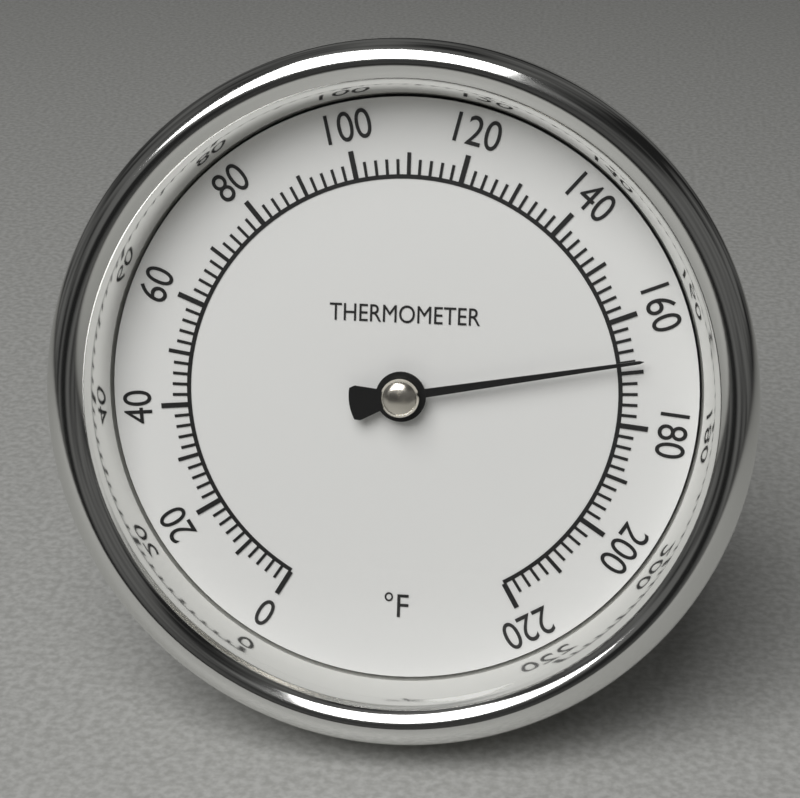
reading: 168 °F
